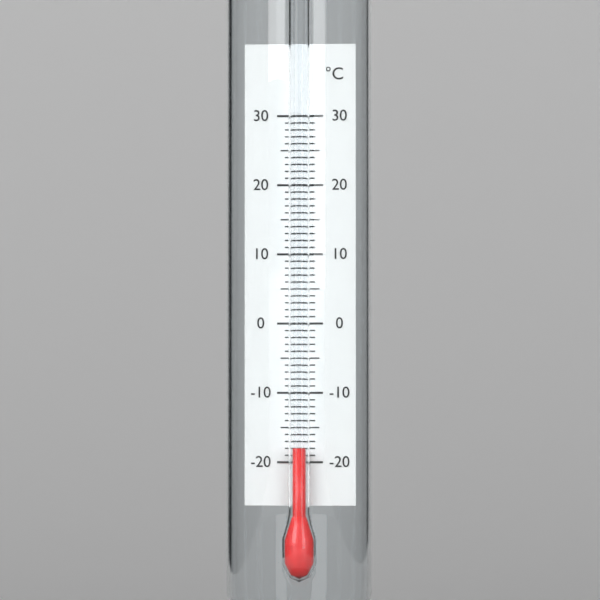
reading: -18 °C
